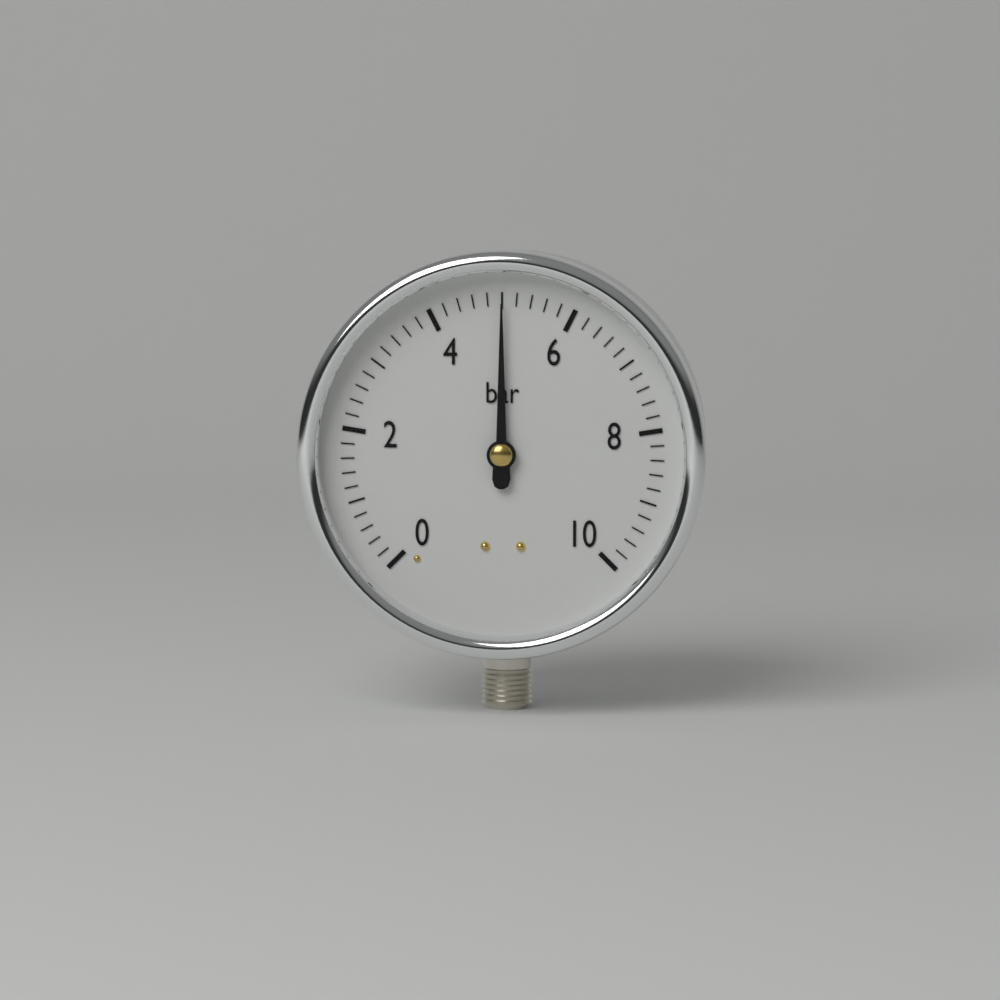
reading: 5.0 bar
